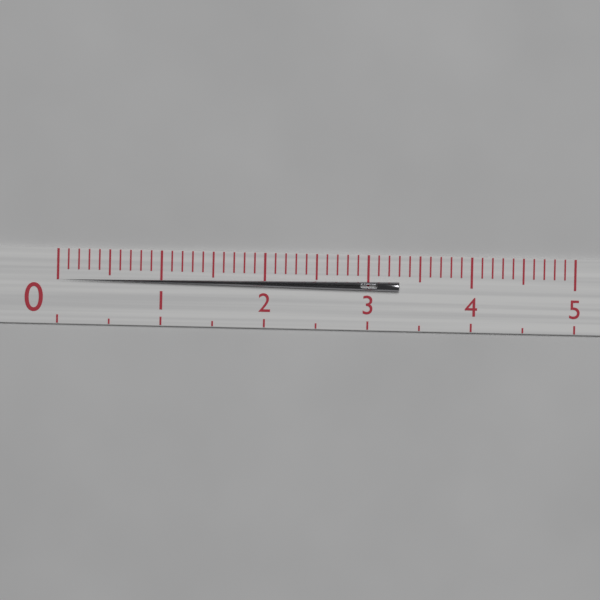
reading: 3.3 (no unit)
